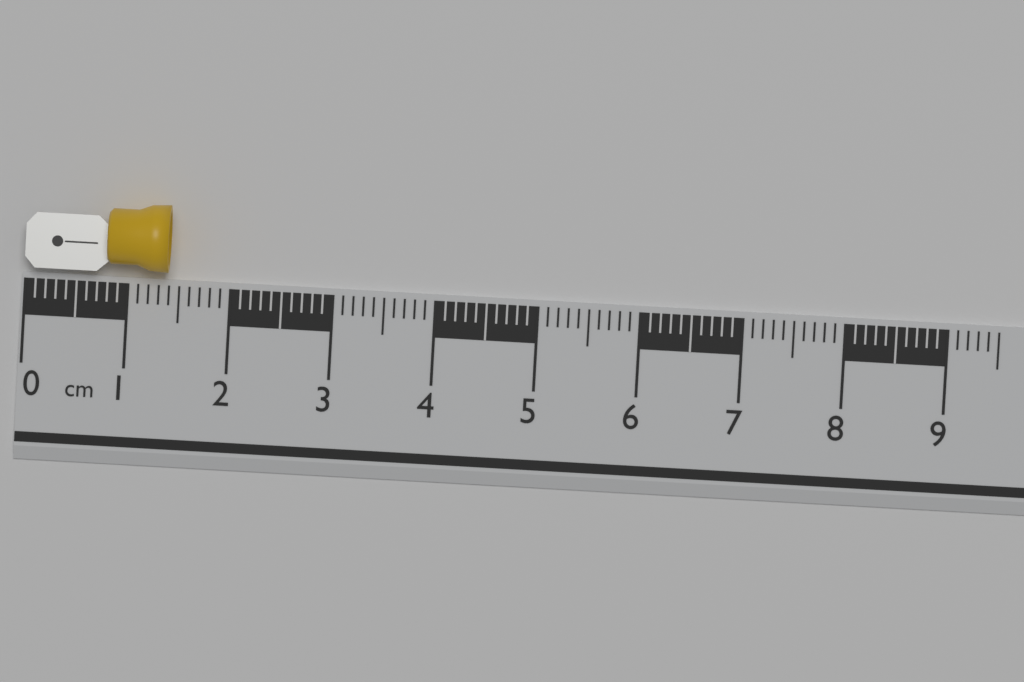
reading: 1.4 cm
